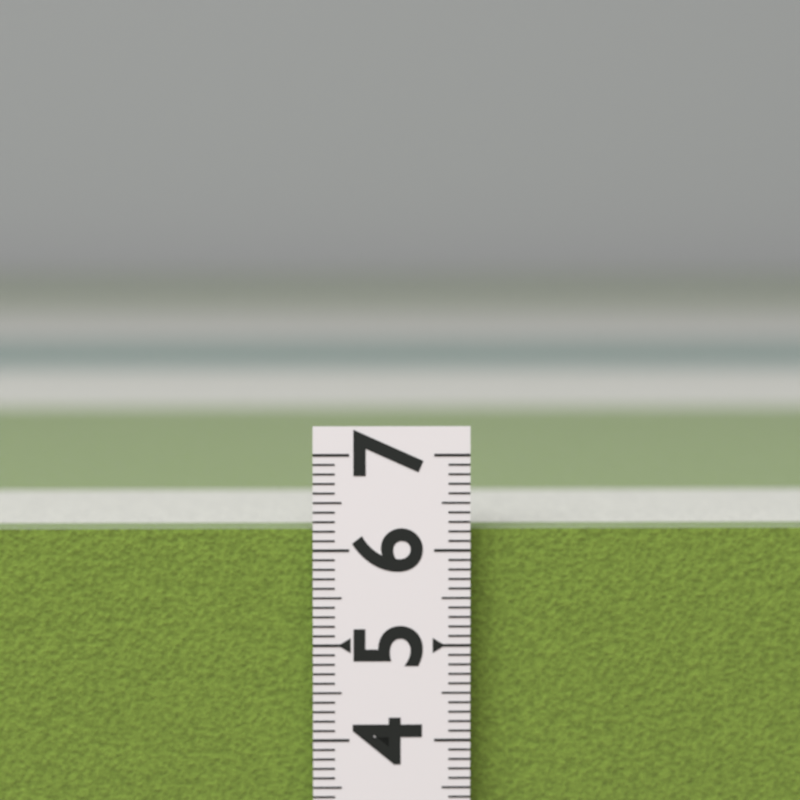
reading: 6.2 (no unit)
